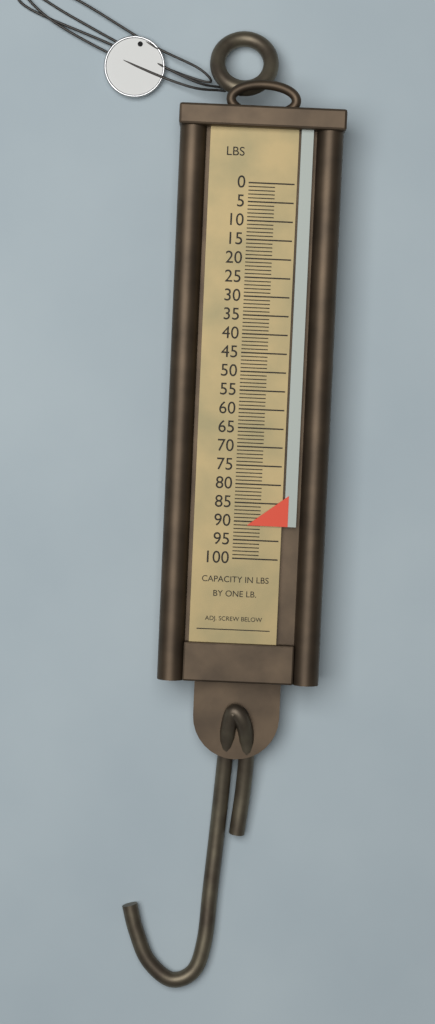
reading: 91 lb
